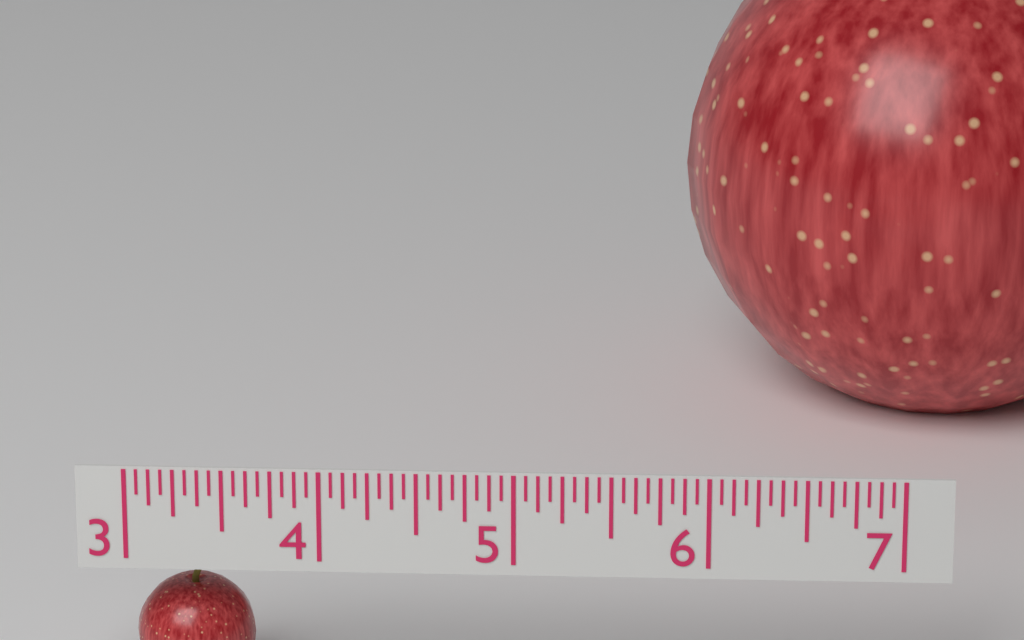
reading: 3.6250 (no unit)
